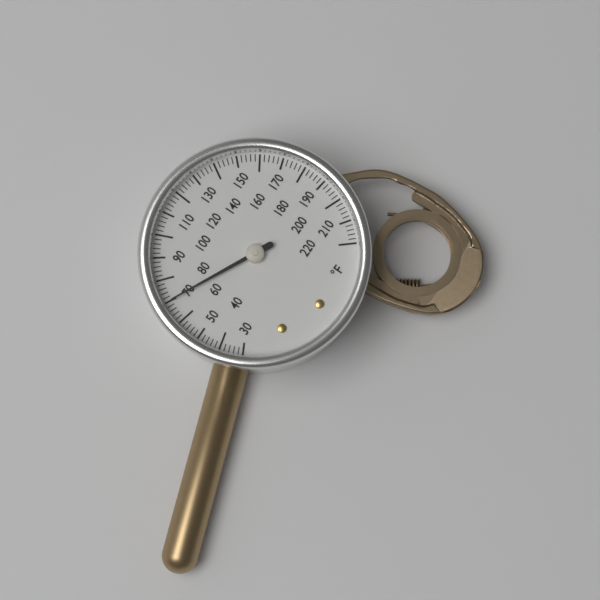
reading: 70 °F
